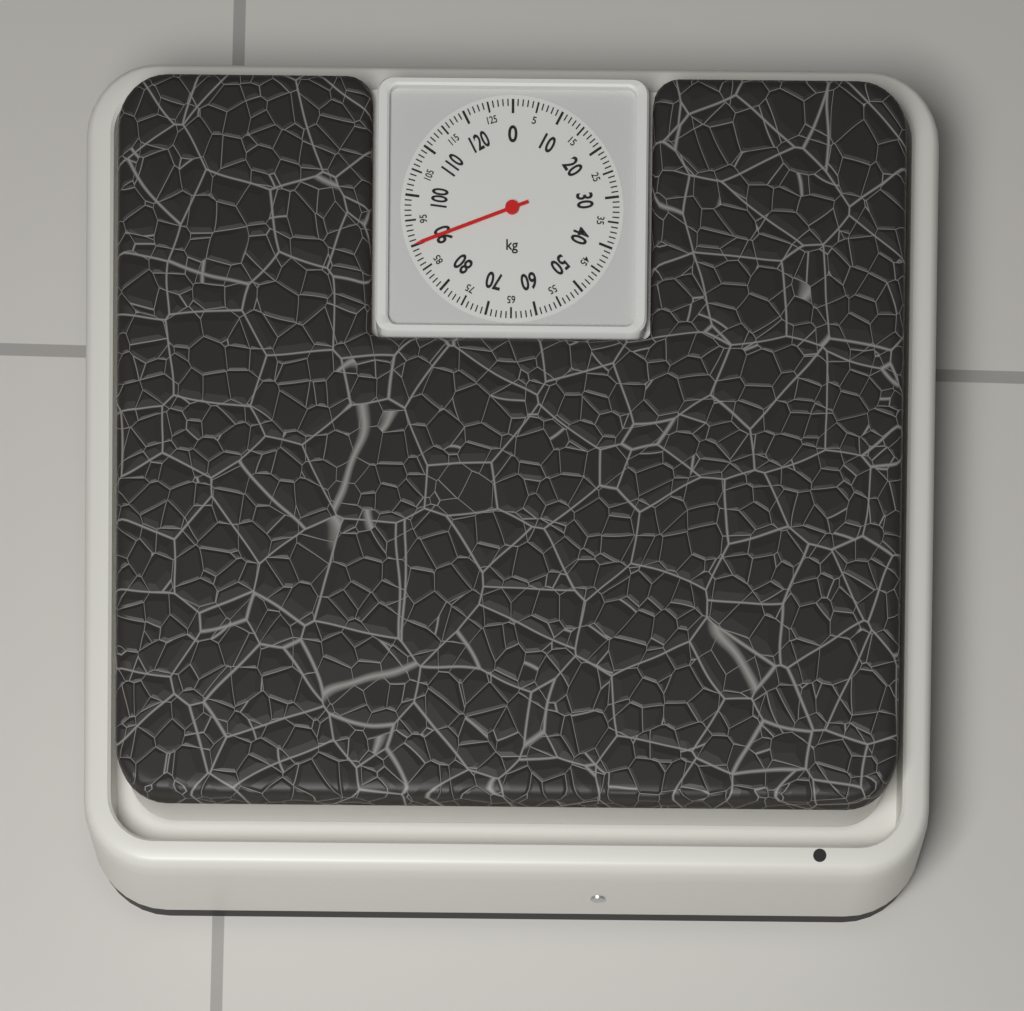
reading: 90 kg
